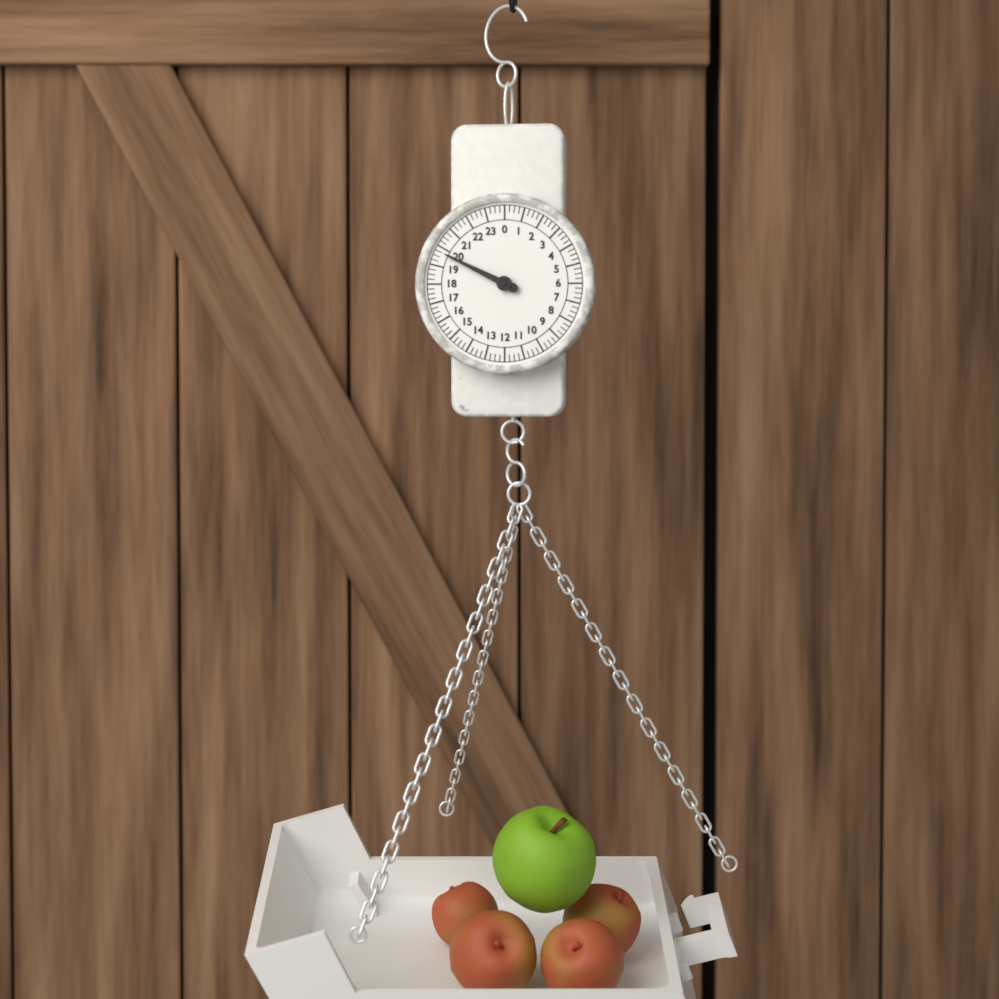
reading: 19.75 (no unit)
